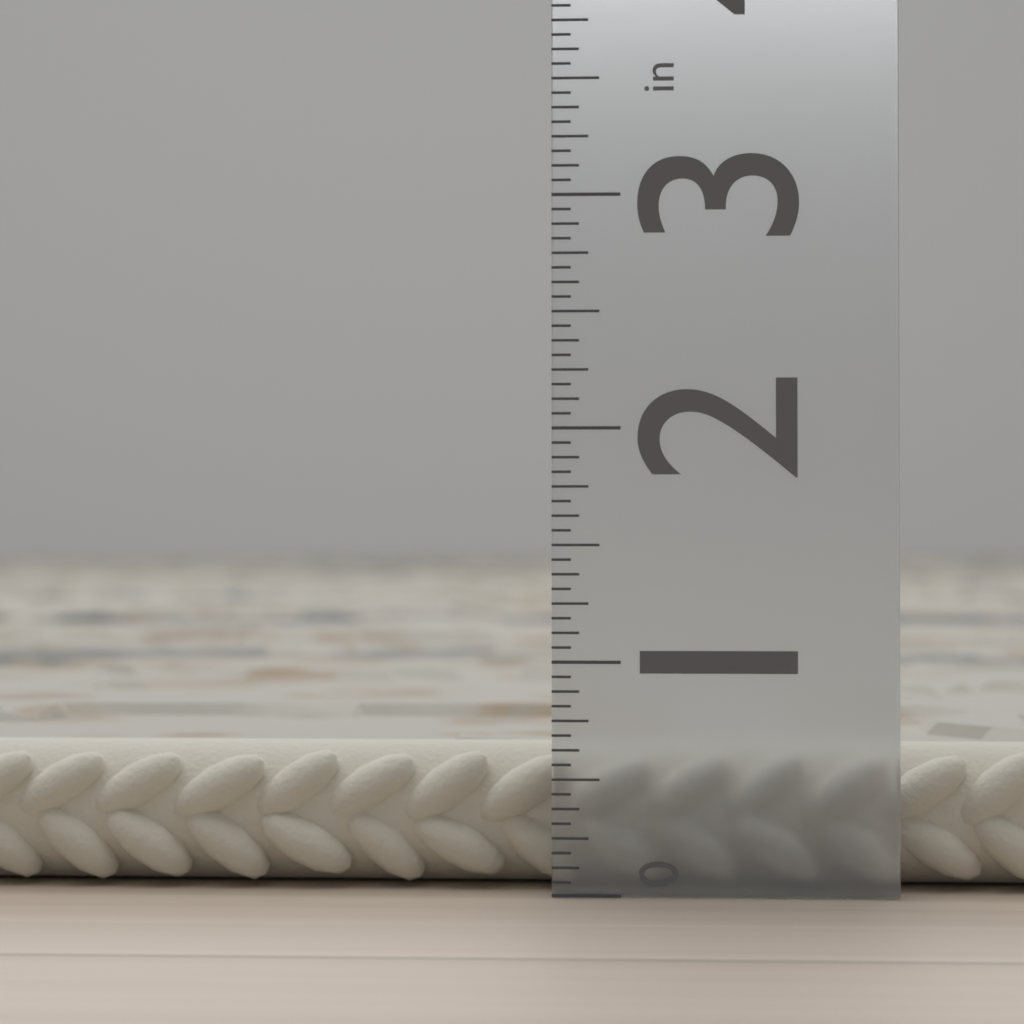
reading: 0.6250 in
